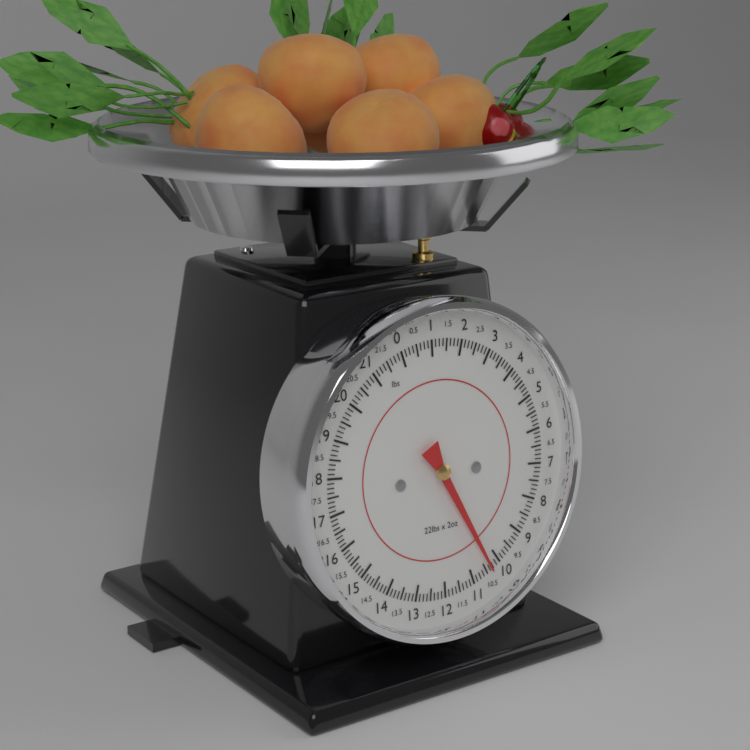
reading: 10.375 lbs
